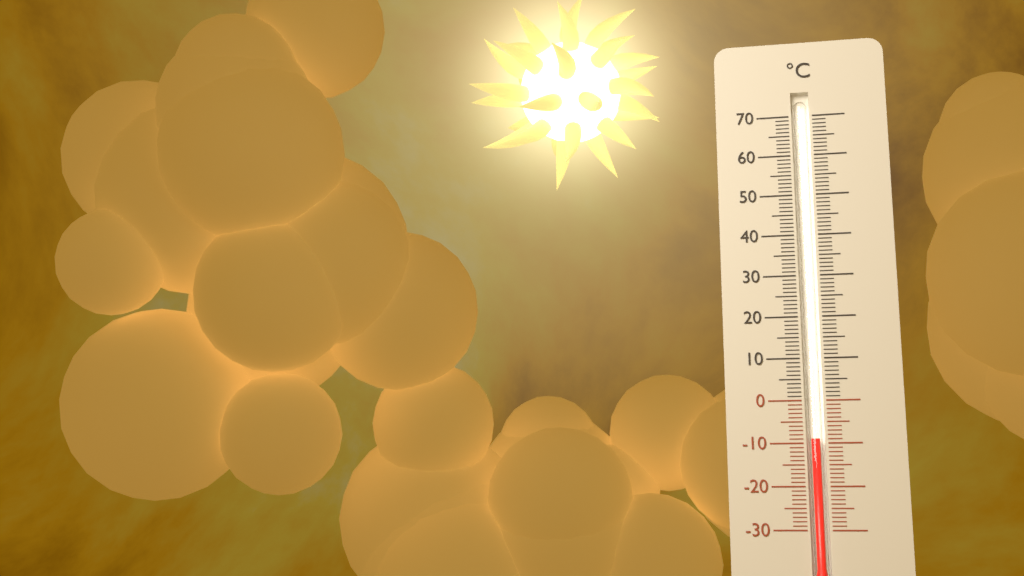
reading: -9 °C
